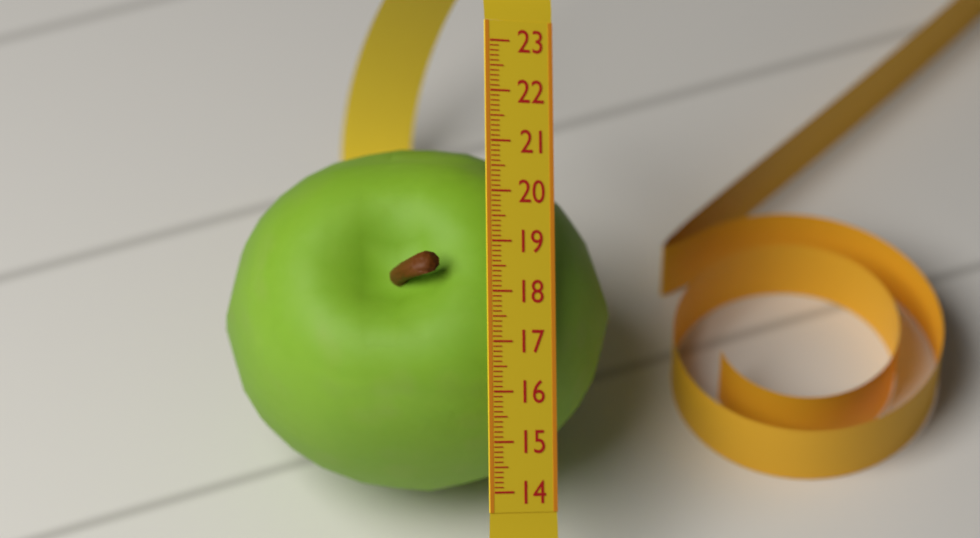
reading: 21.1 (no unit)
